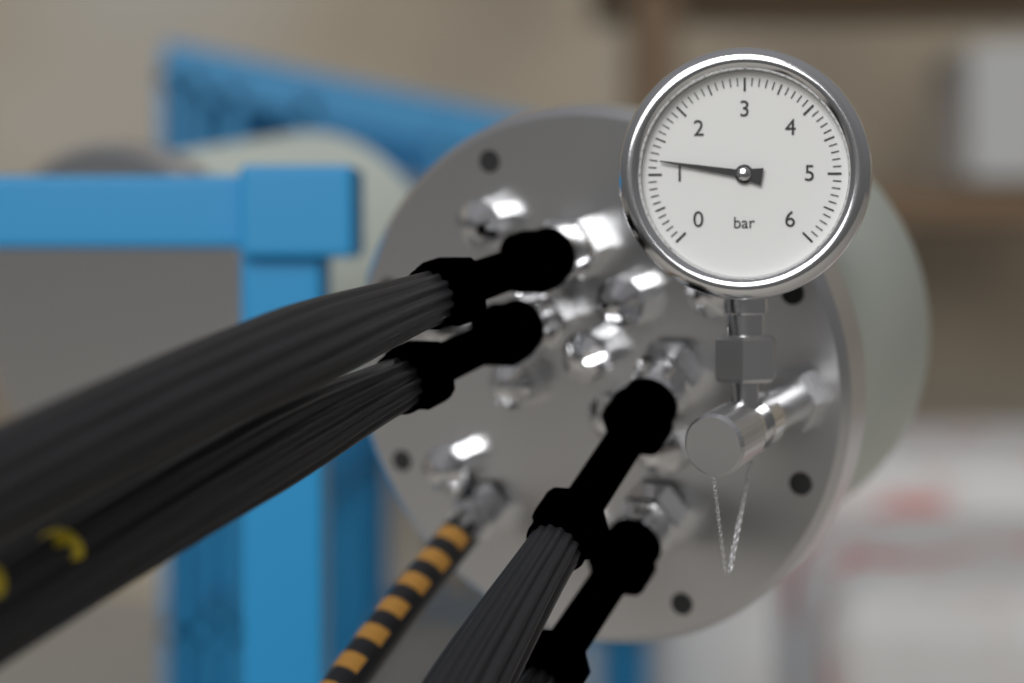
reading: 1.2 bar
